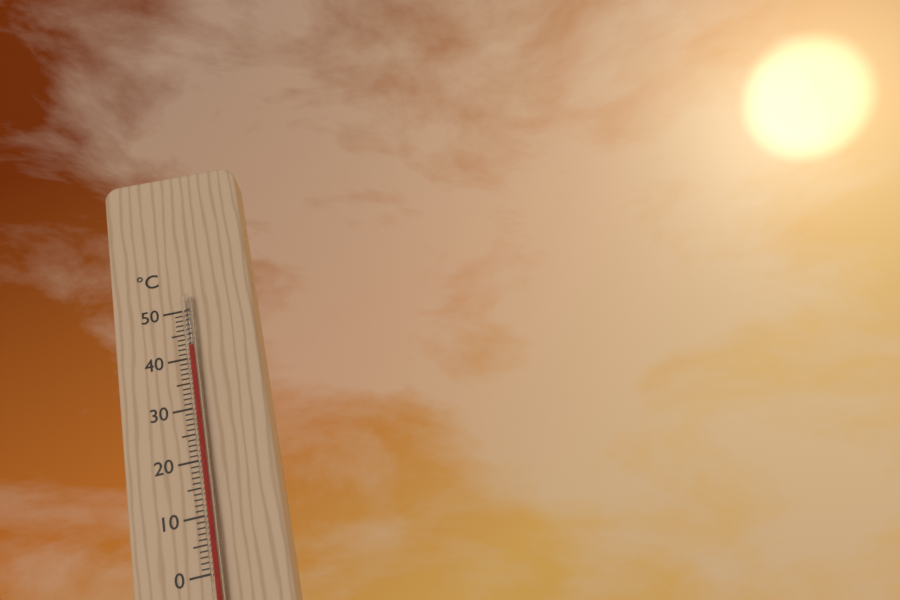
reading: 42 °C
